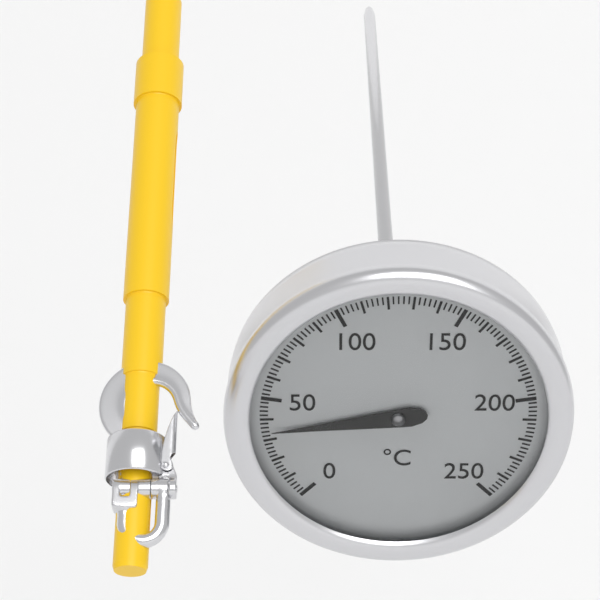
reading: 34 °C
